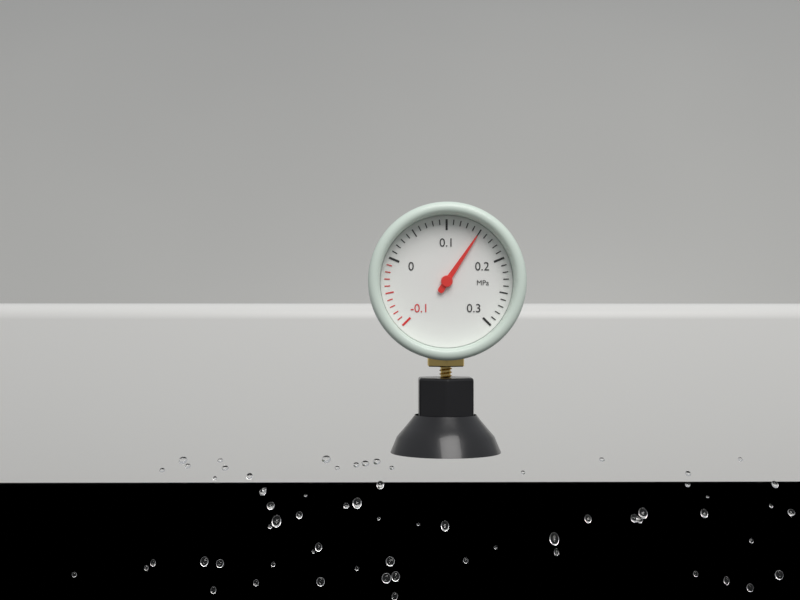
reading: 0.15 MPa
